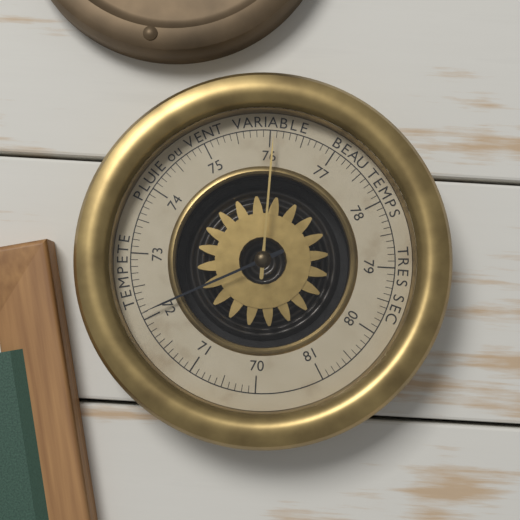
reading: 72.1 (no unit)
